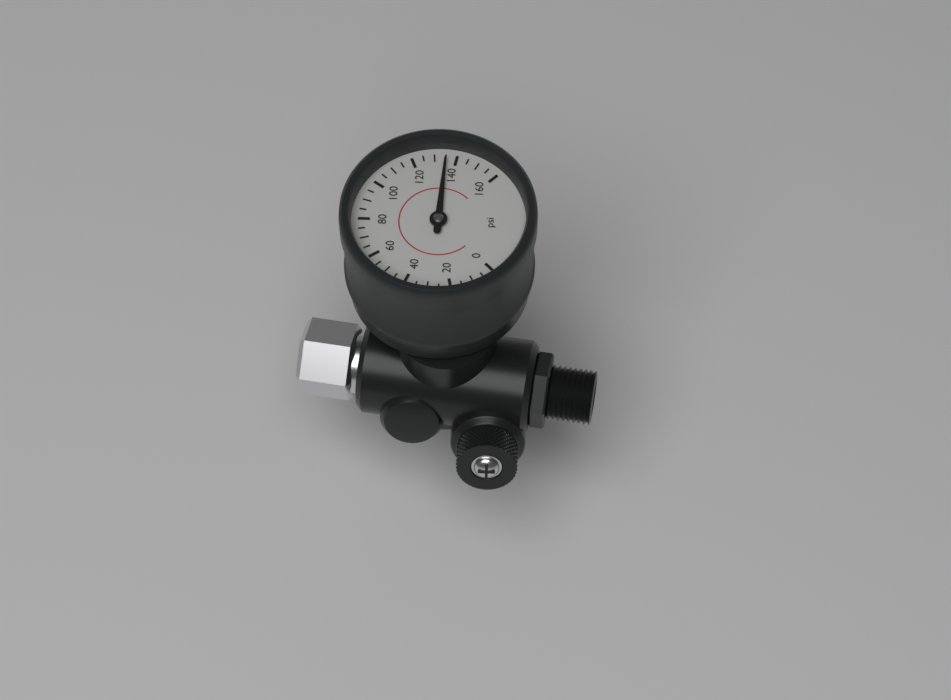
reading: 135 psi
